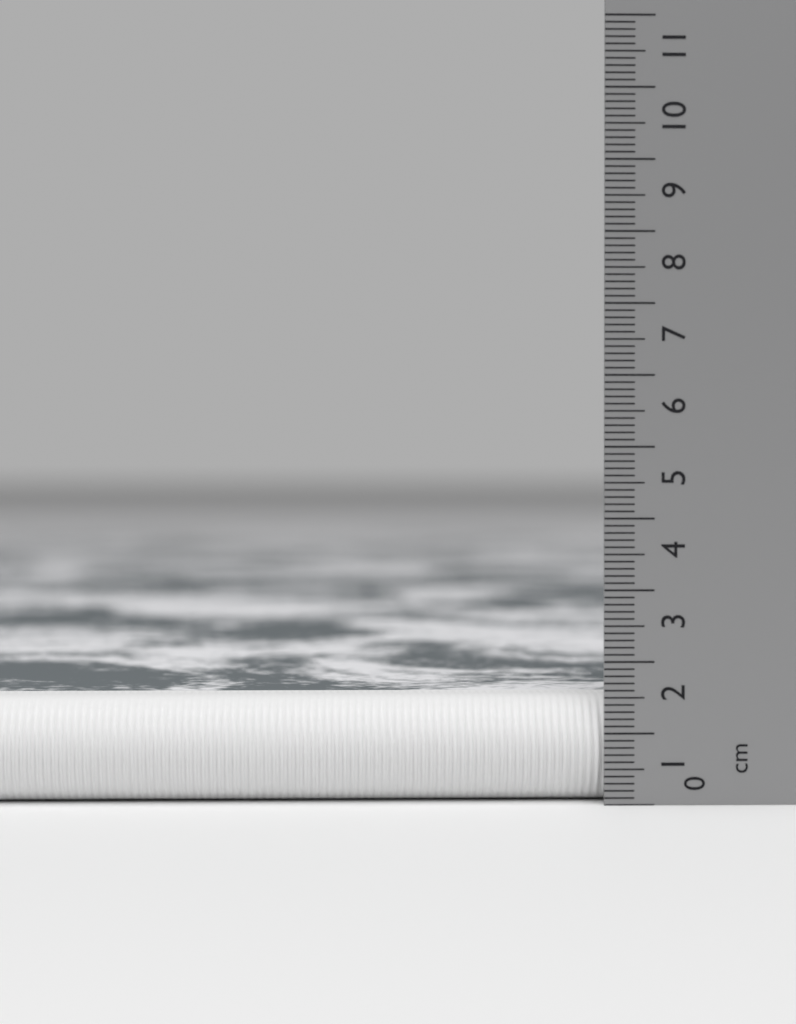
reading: 1.5 cm
